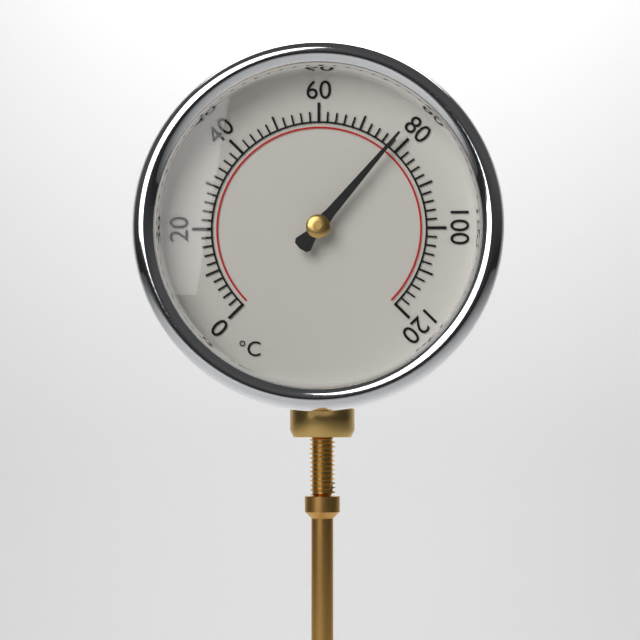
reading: 78 °C
